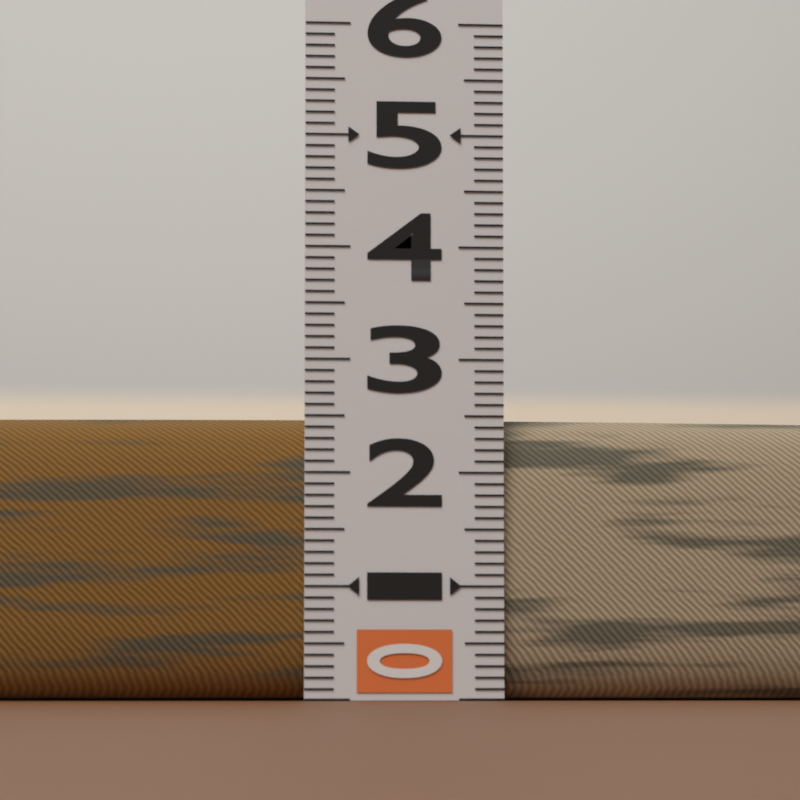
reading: 2.5 (no unit)
